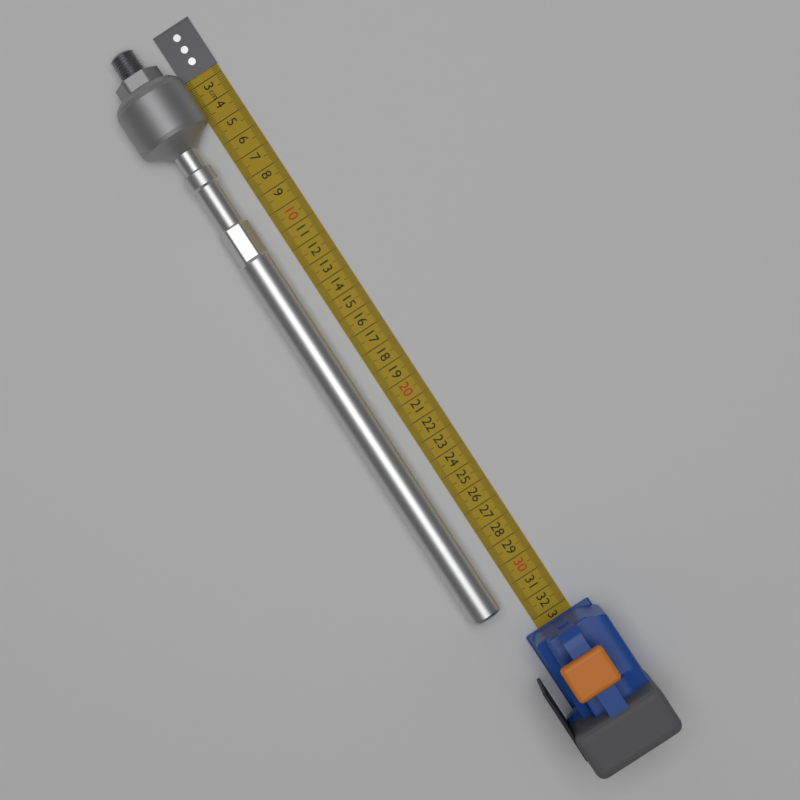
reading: 31.6 cm
